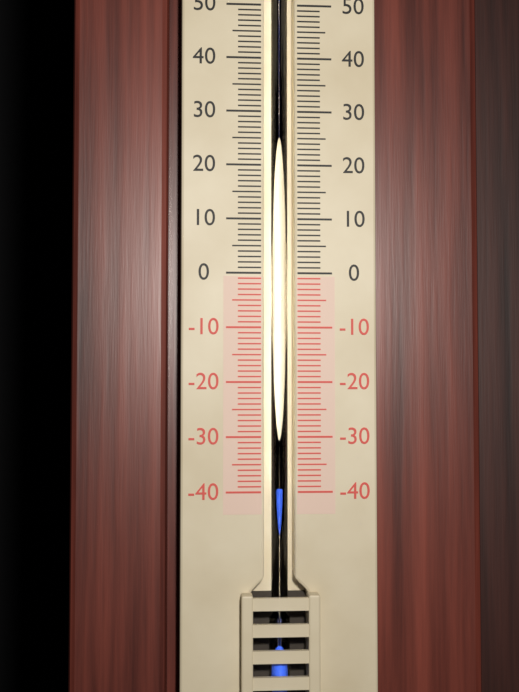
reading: -39 (no unit)
